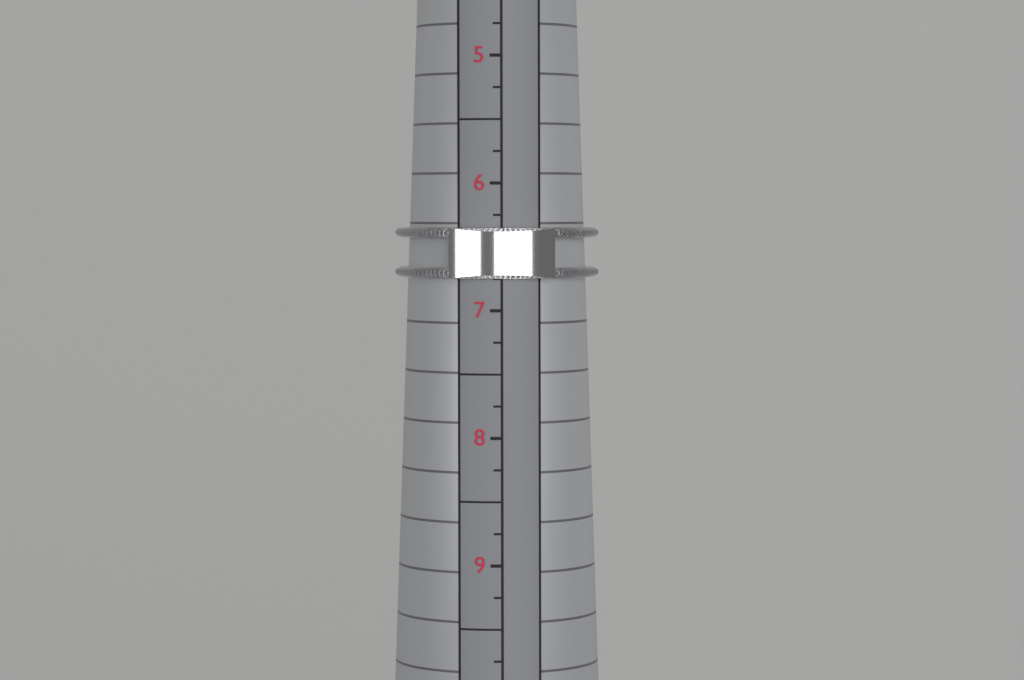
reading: 6.75 (no unit)
